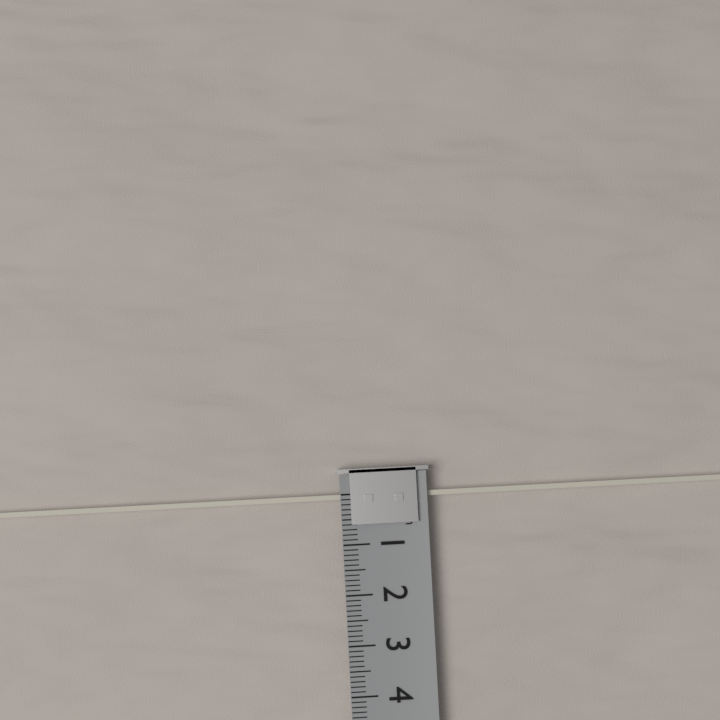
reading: 0.1 cm
